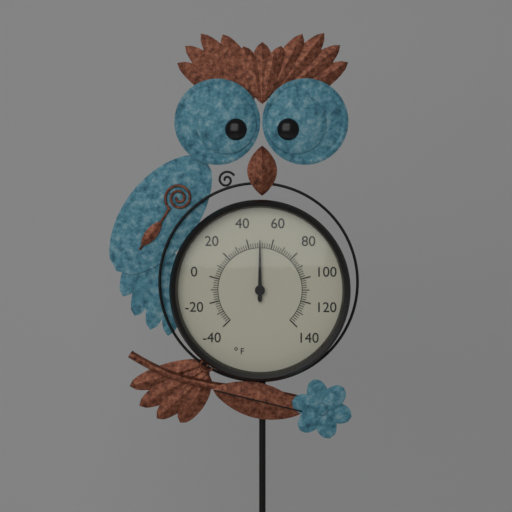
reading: 50 °F
